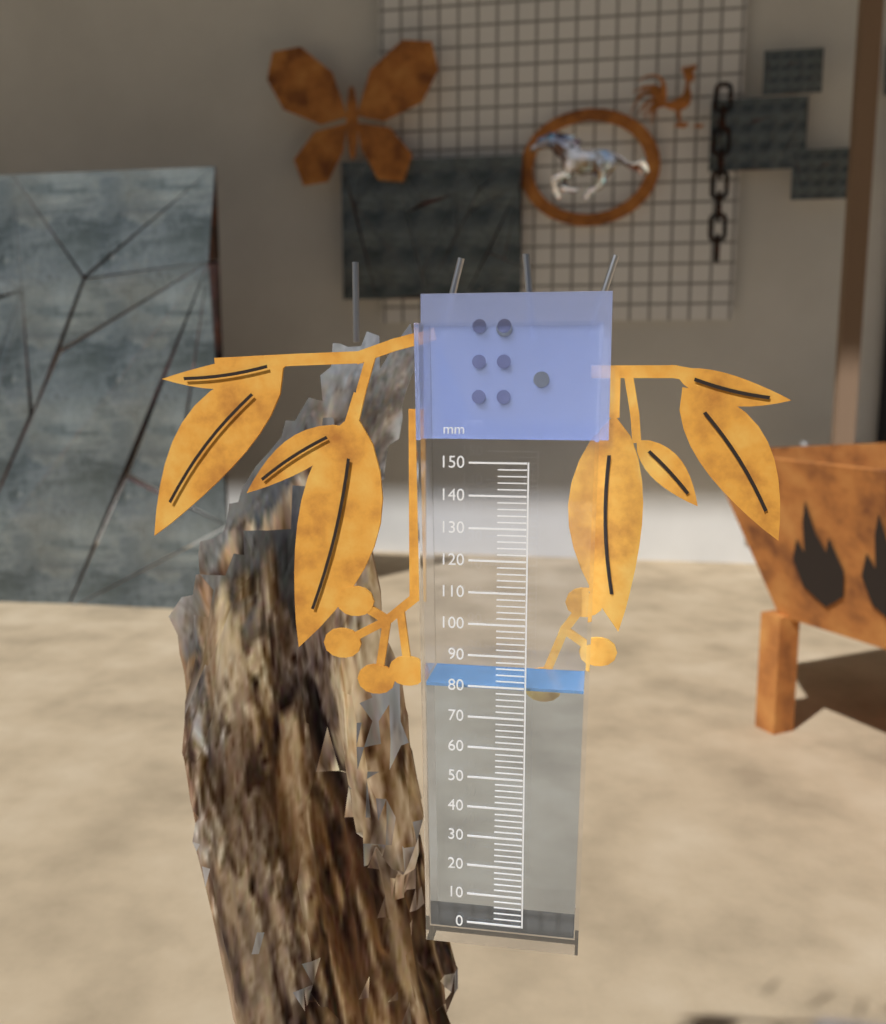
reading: 80 mm
